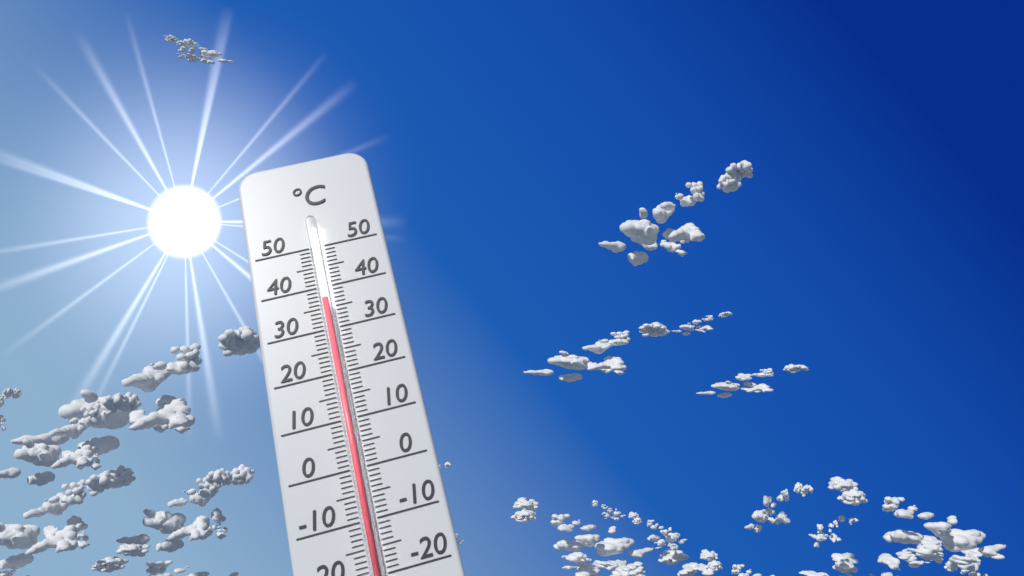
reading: 36 °C
